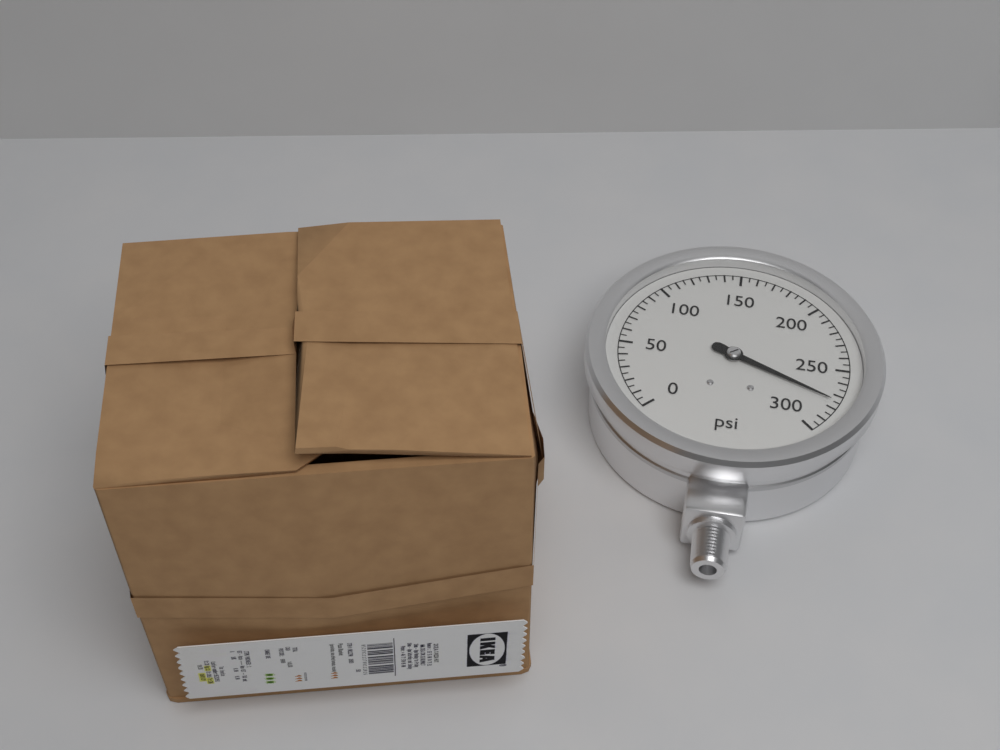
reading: 275 psi
